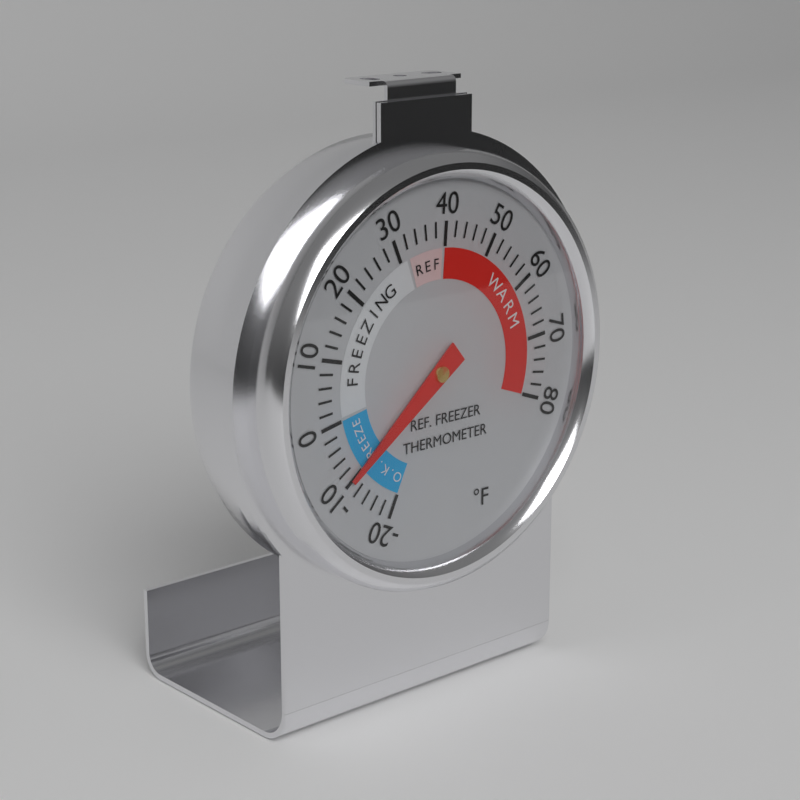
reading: -10 °F
